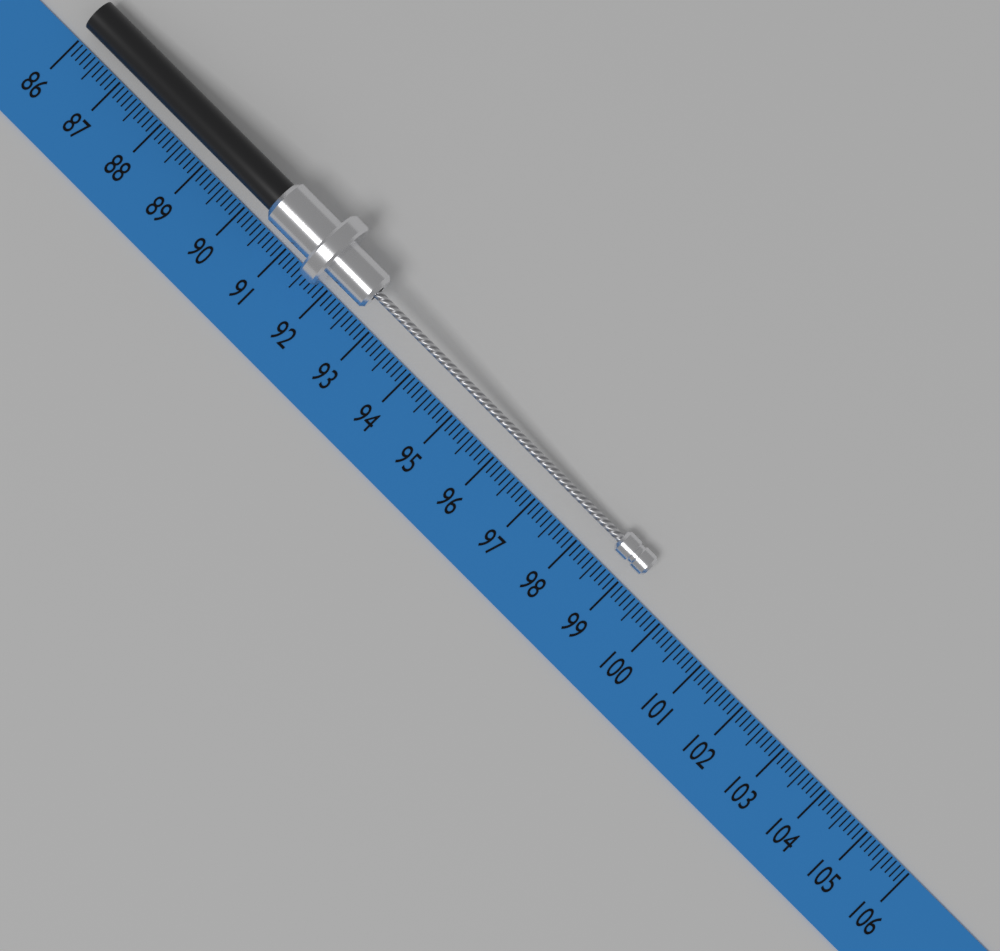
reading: 99.2 (no unit)
